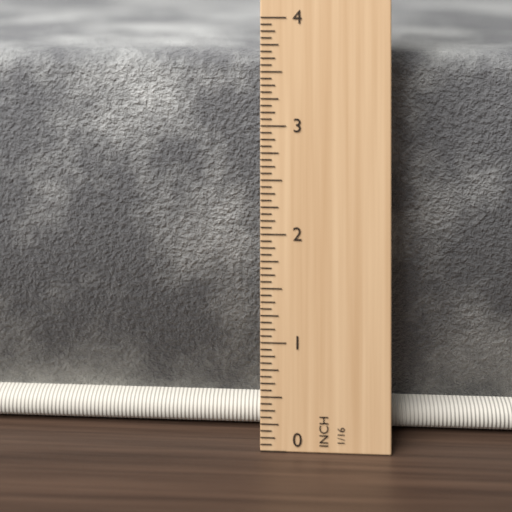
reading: 3.6250 in
